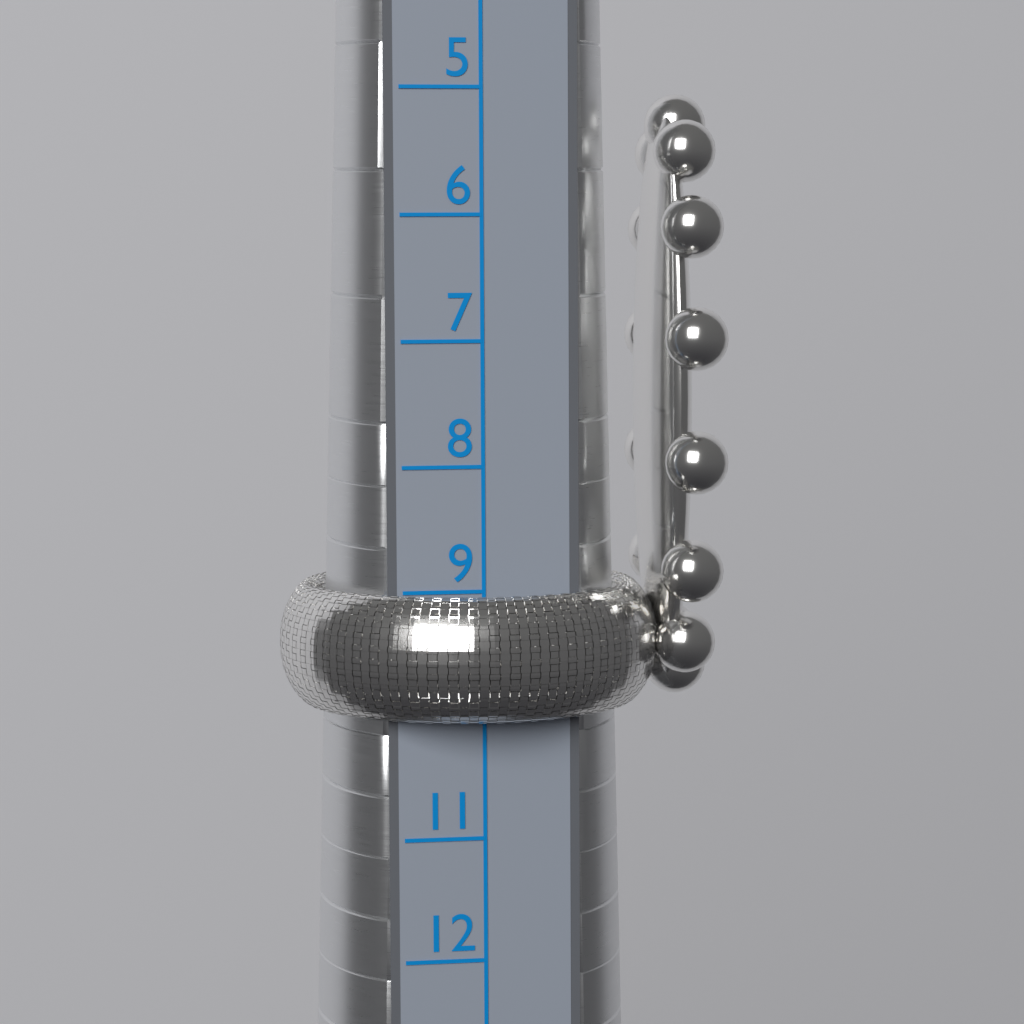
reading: 10 (no unit)
